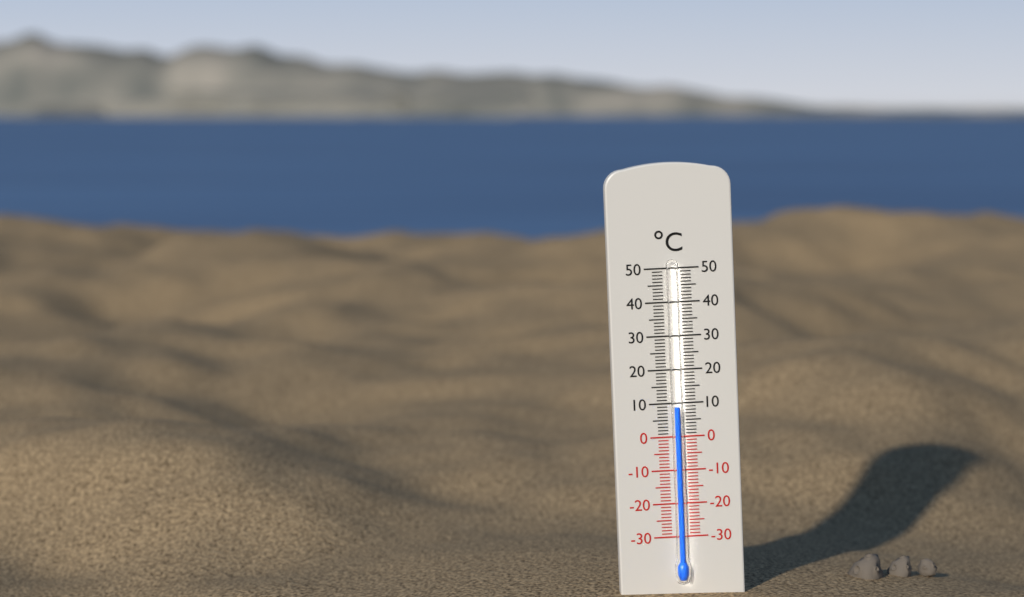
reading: 9 °C
